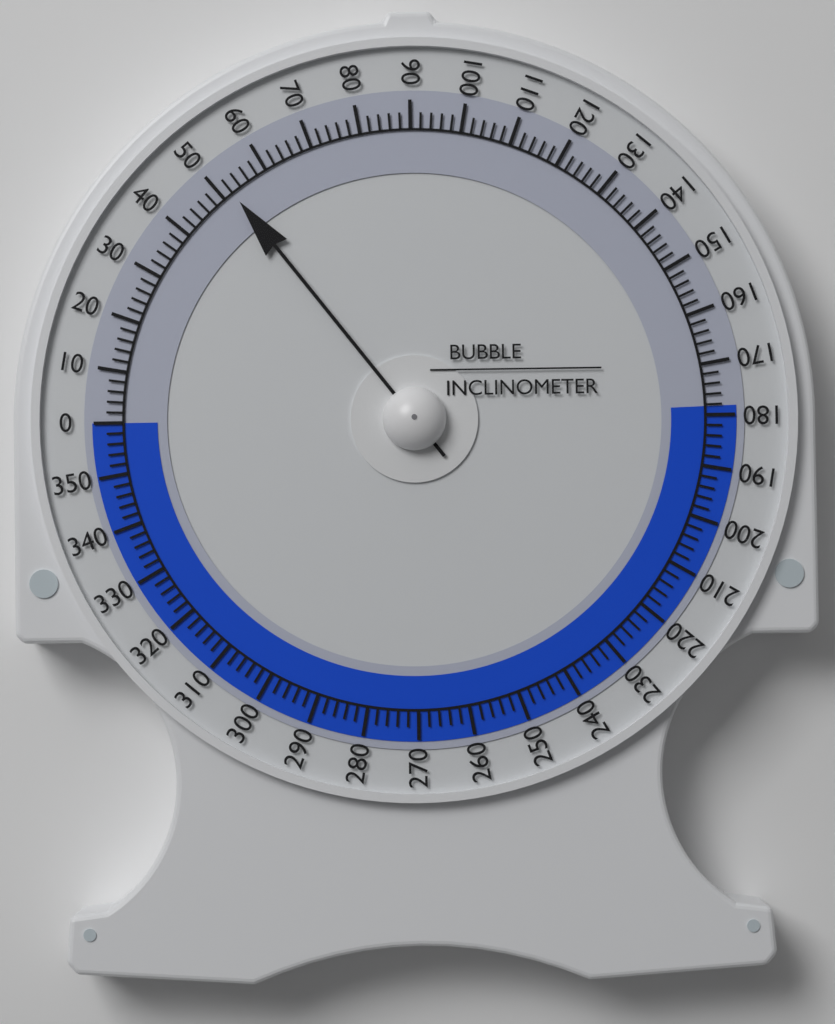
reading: 52 (no unit)
